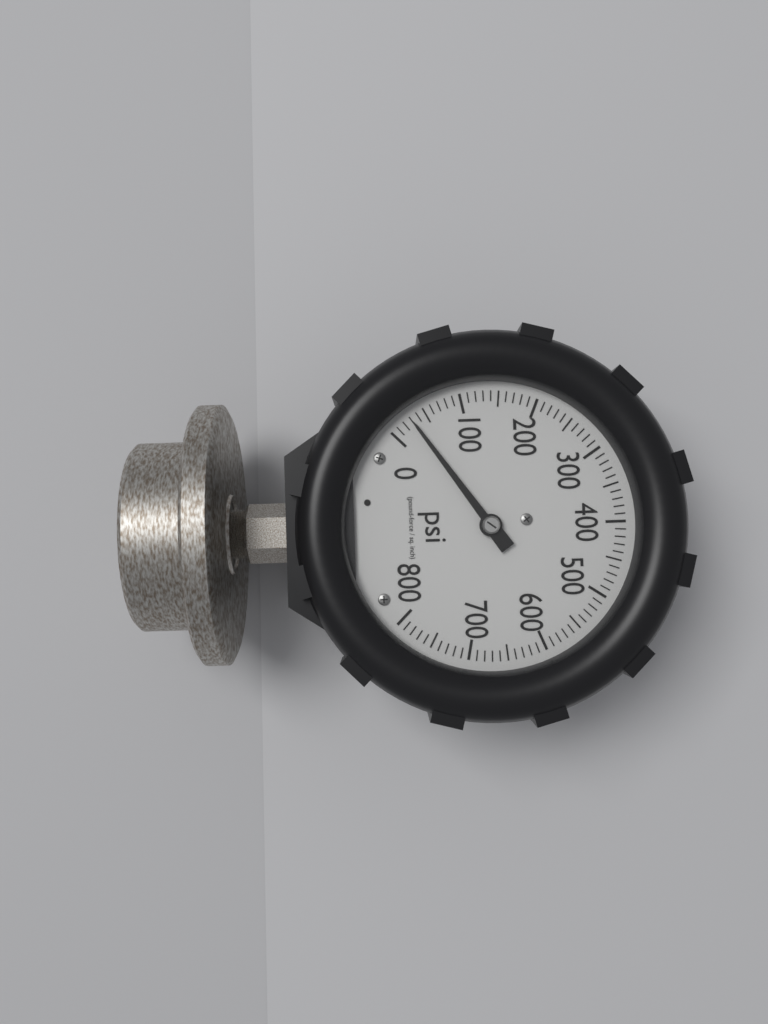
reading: 30 psi
